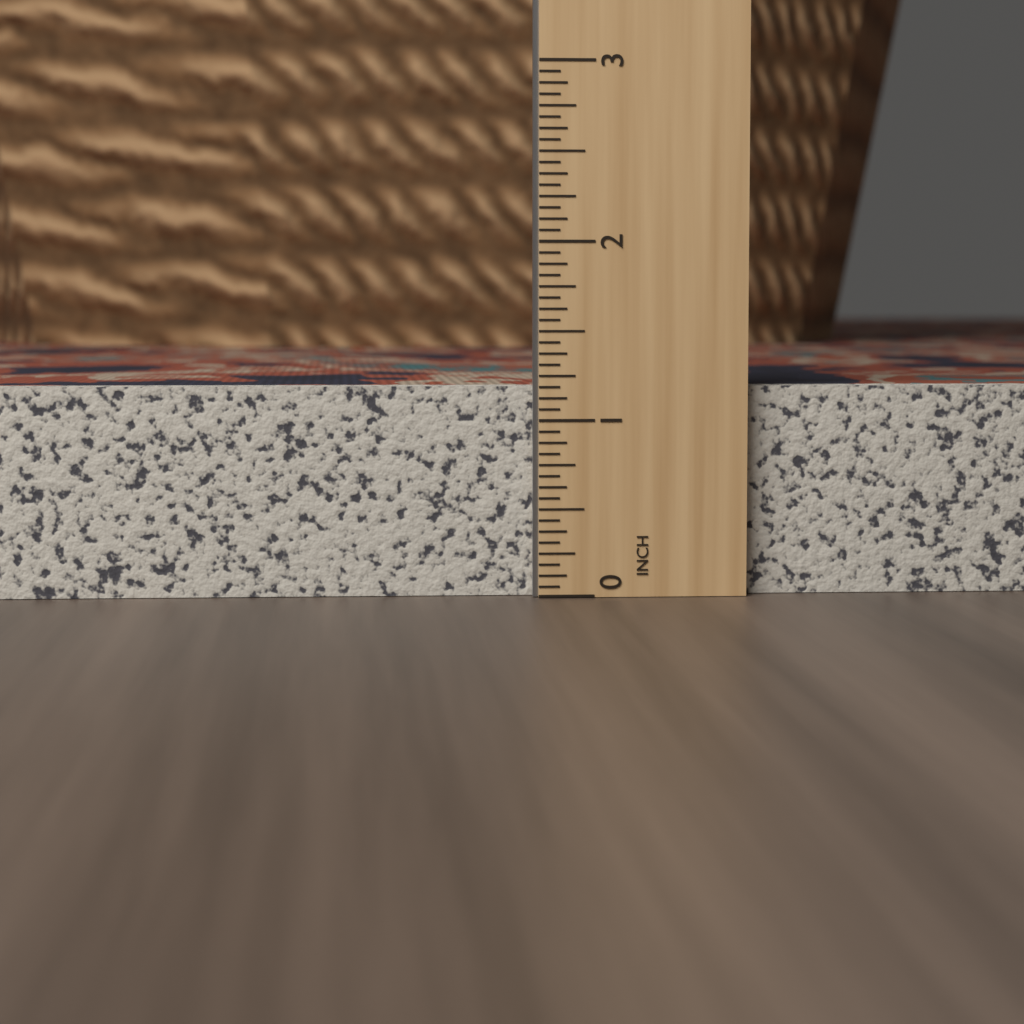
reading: 1.1875 in
